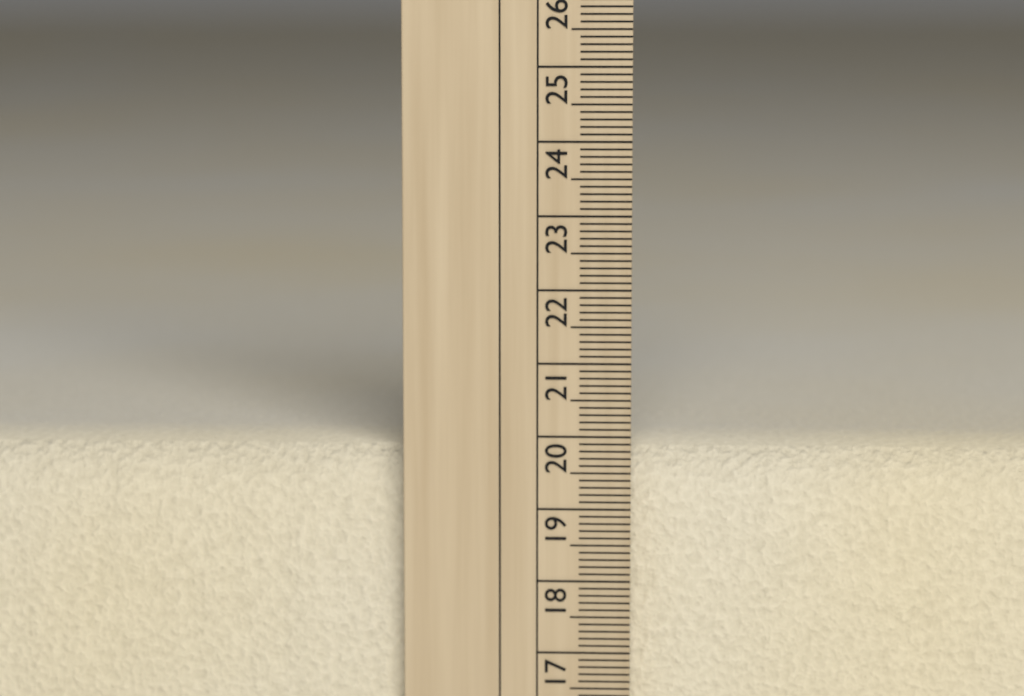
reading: 19.8 cm
